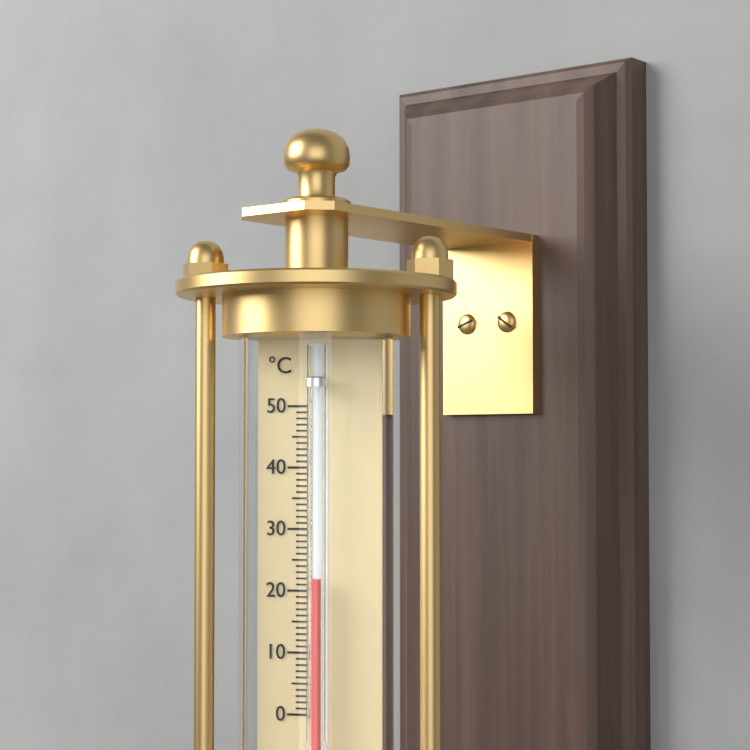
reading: 22 °C
